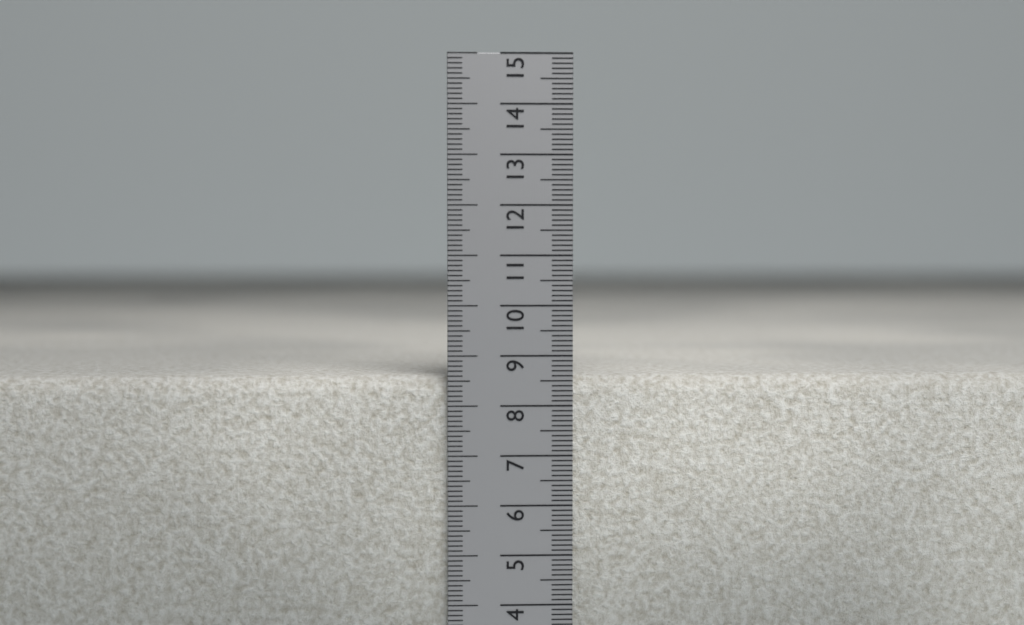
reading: 8.6 cm
